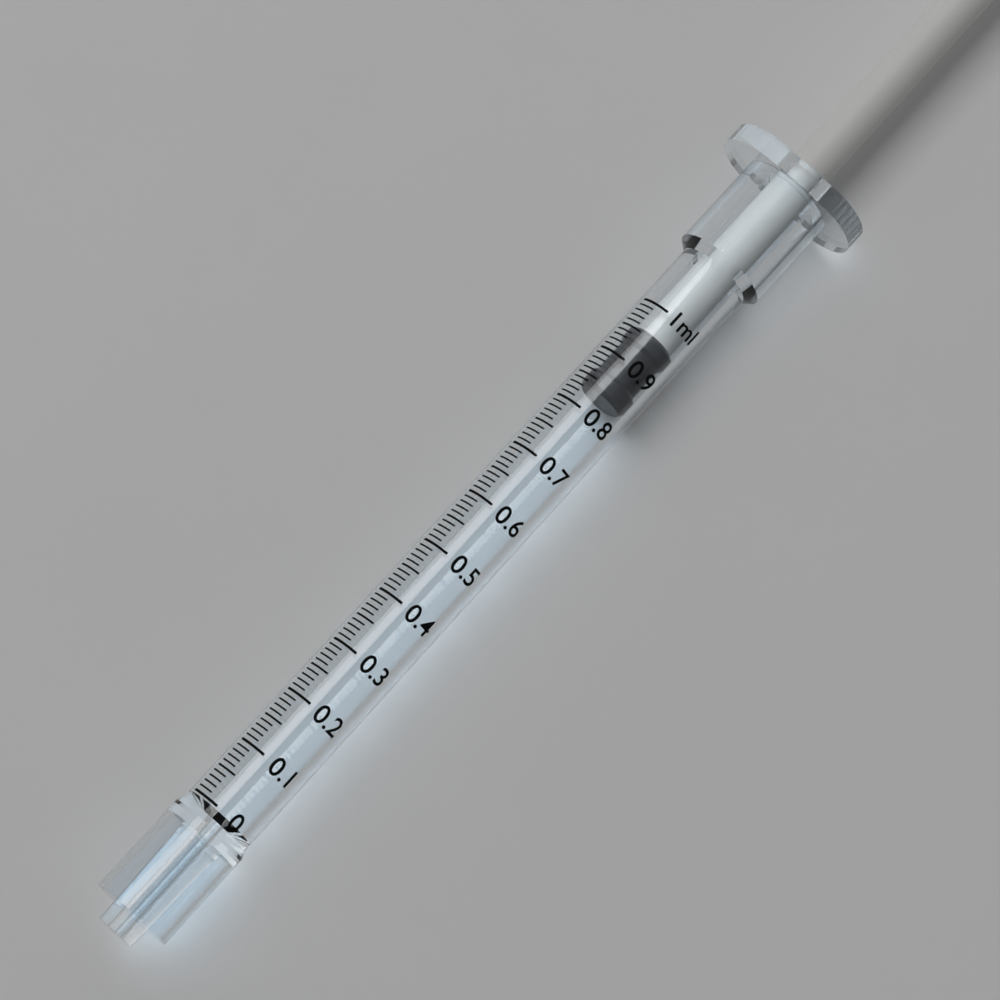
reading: 0.84 ml
